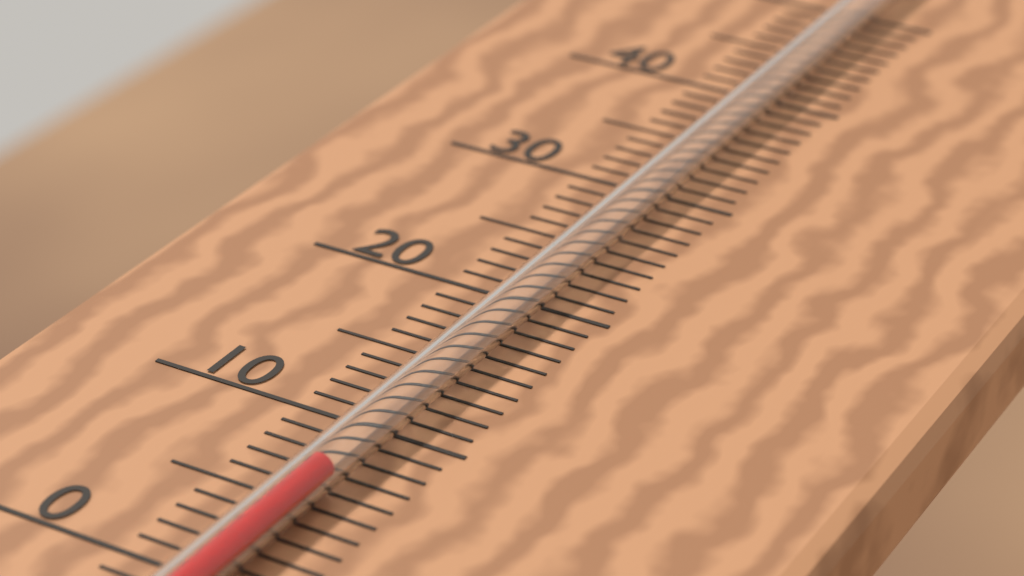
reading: 6 °C
